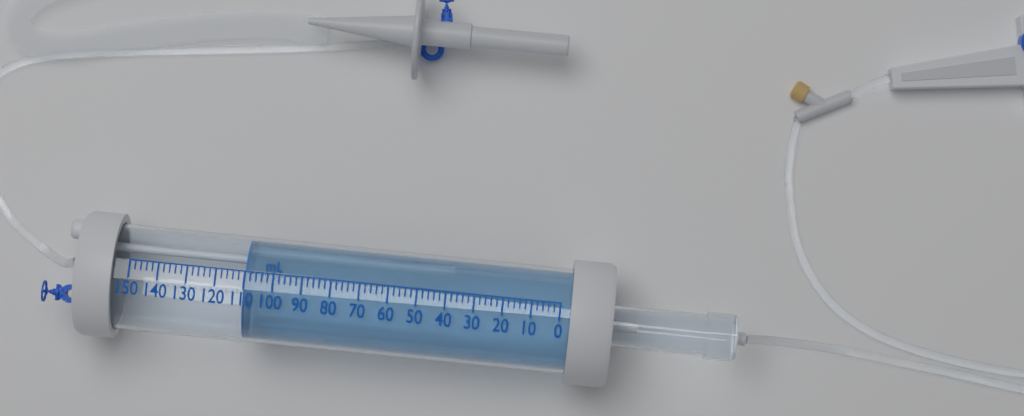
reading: 110 mL
